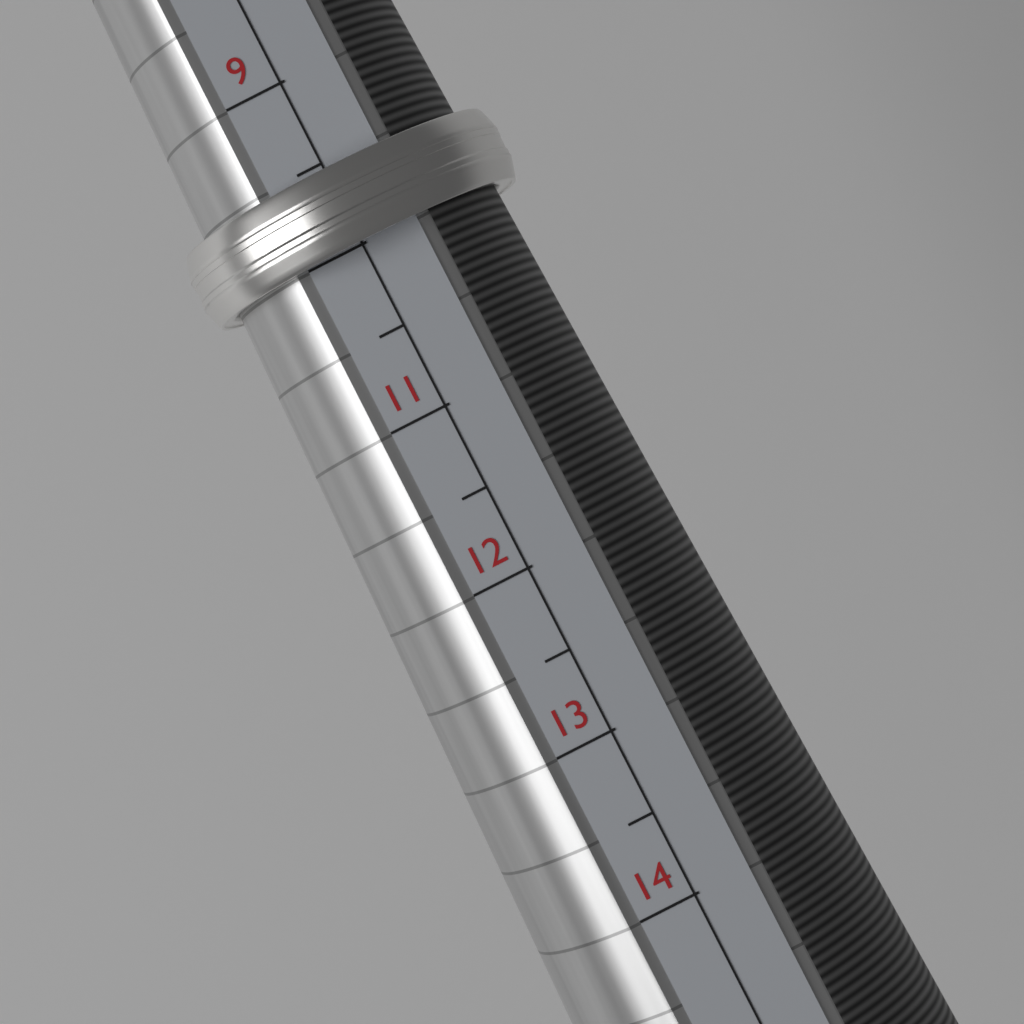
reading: 10.0 (no unit)
